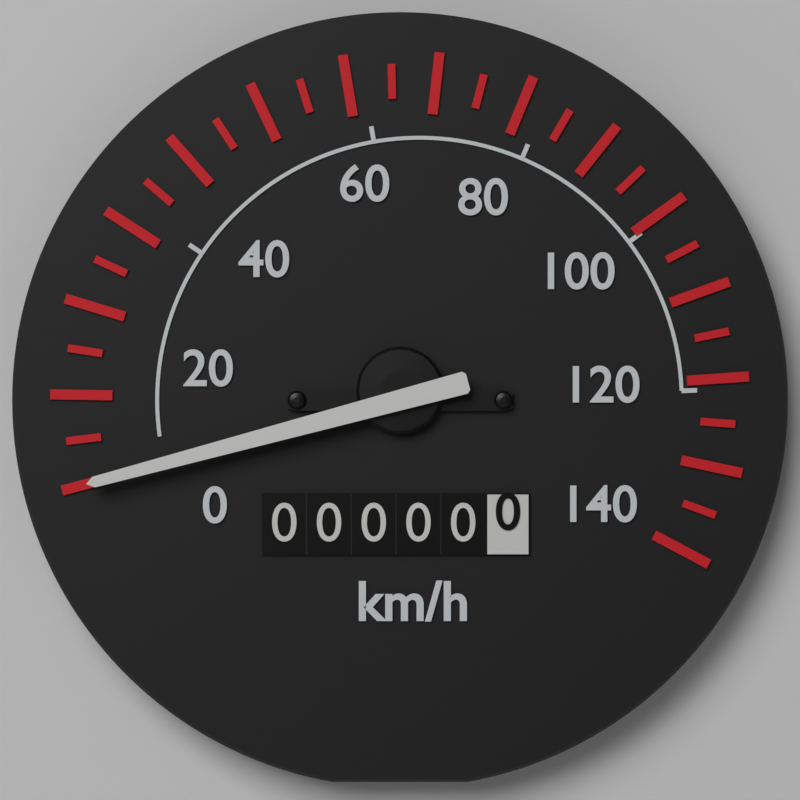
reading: 0 km/h
